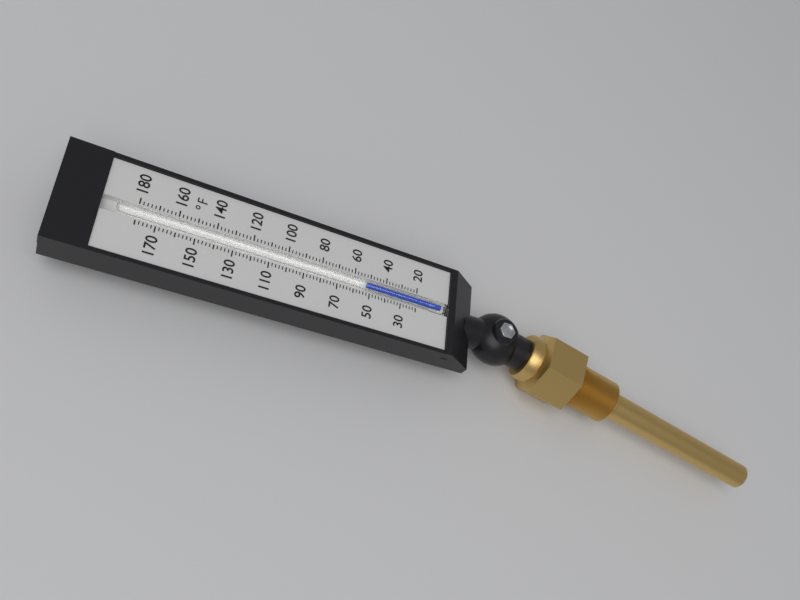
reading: 52 °F
